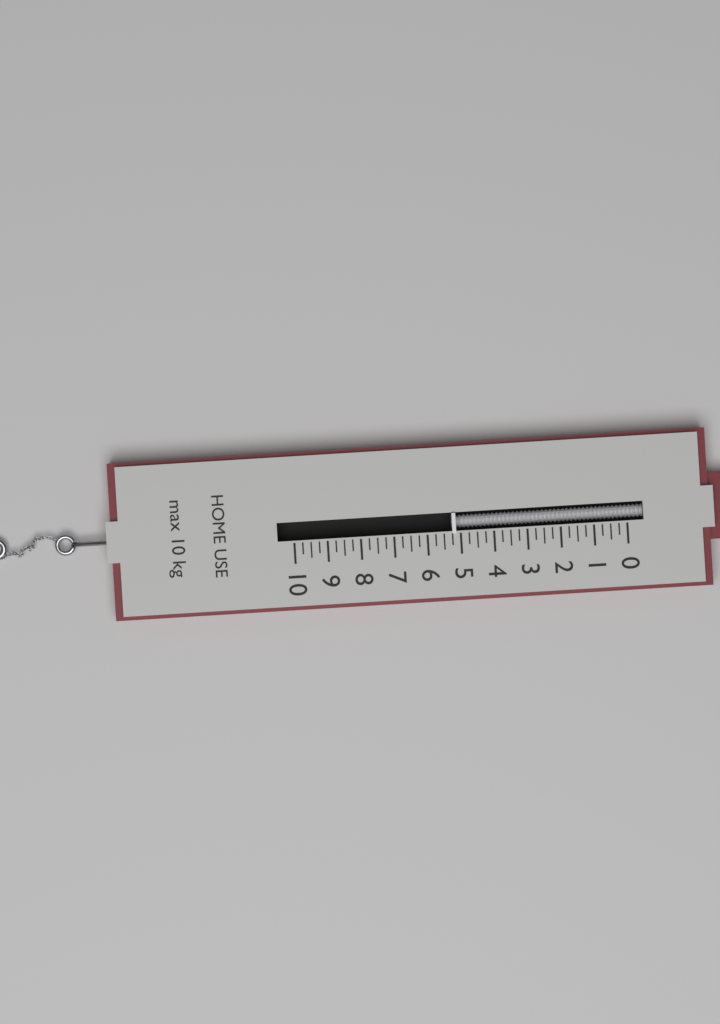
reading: 5.25 kg
